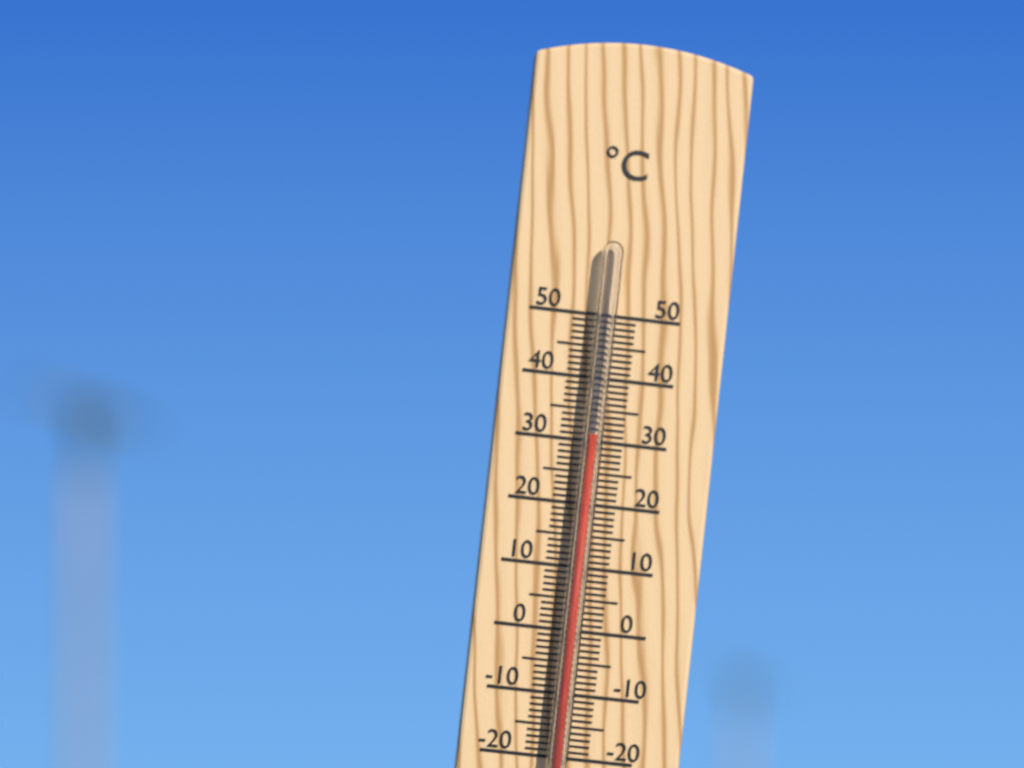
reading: 31 °C
